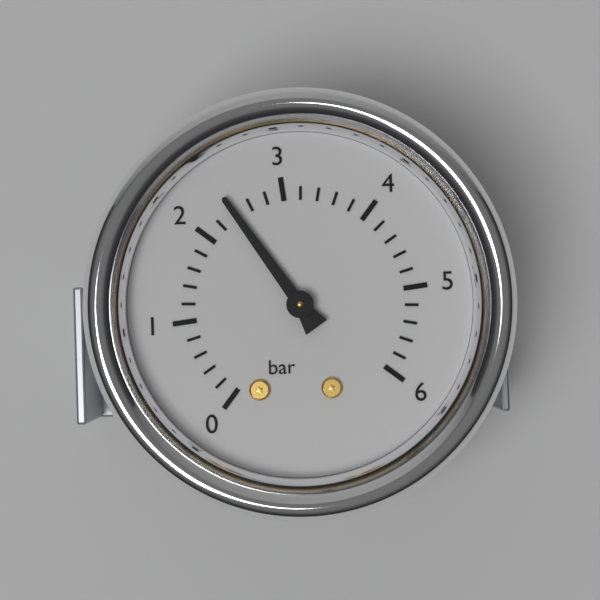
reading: 2.4 bar
